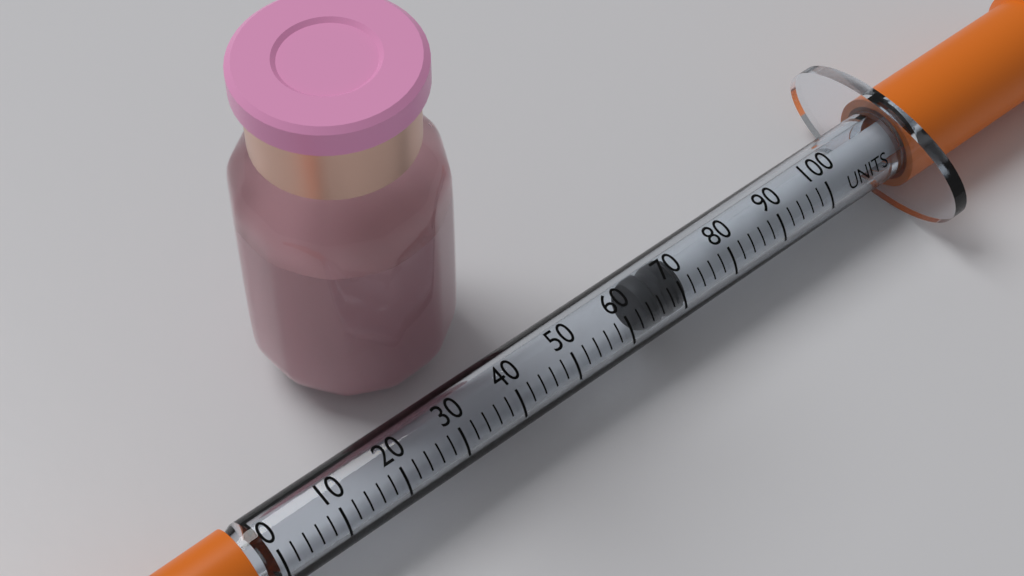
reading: 64 units
